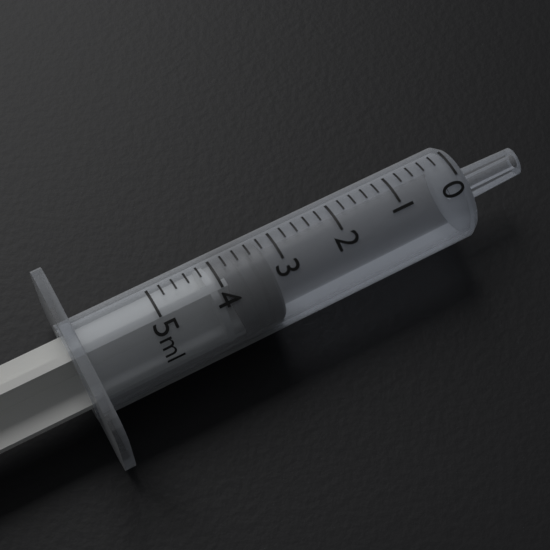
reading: 3.2 ml
